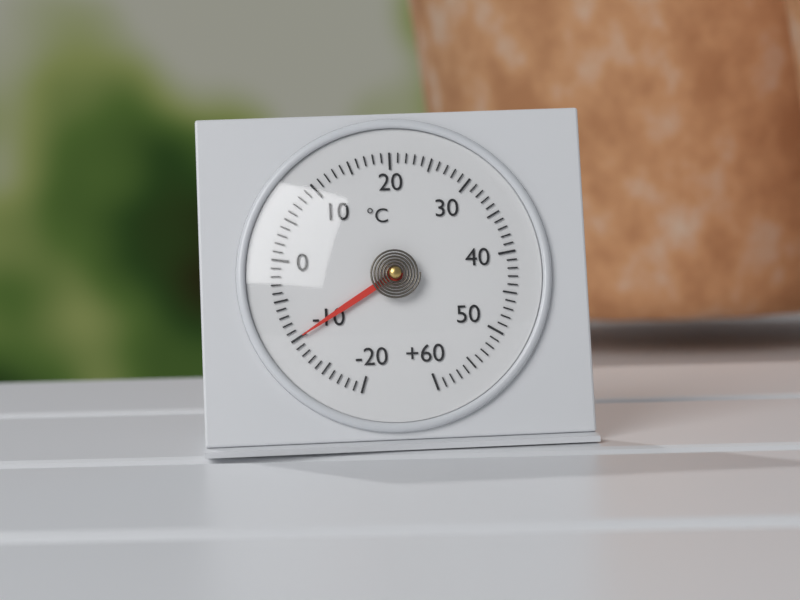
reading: -10 °C
